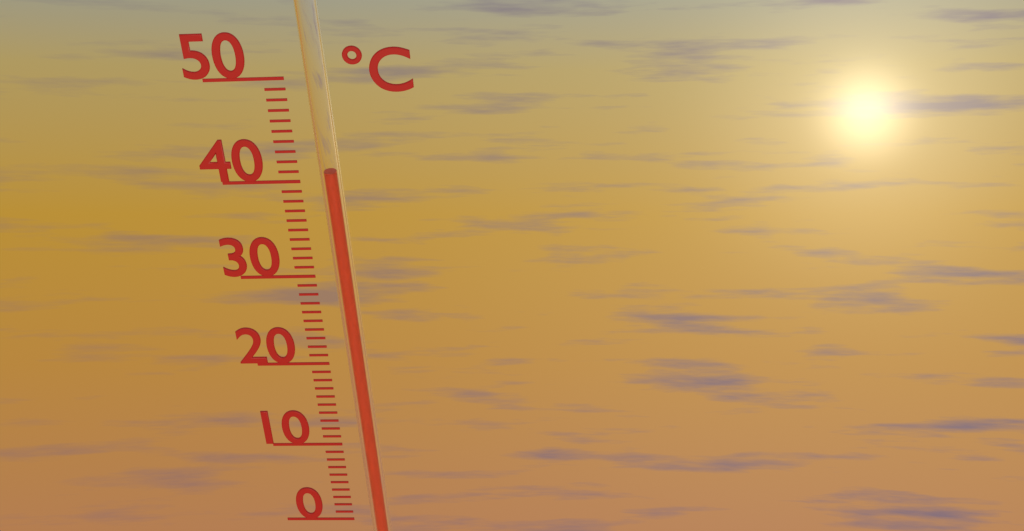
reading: 41 °C
